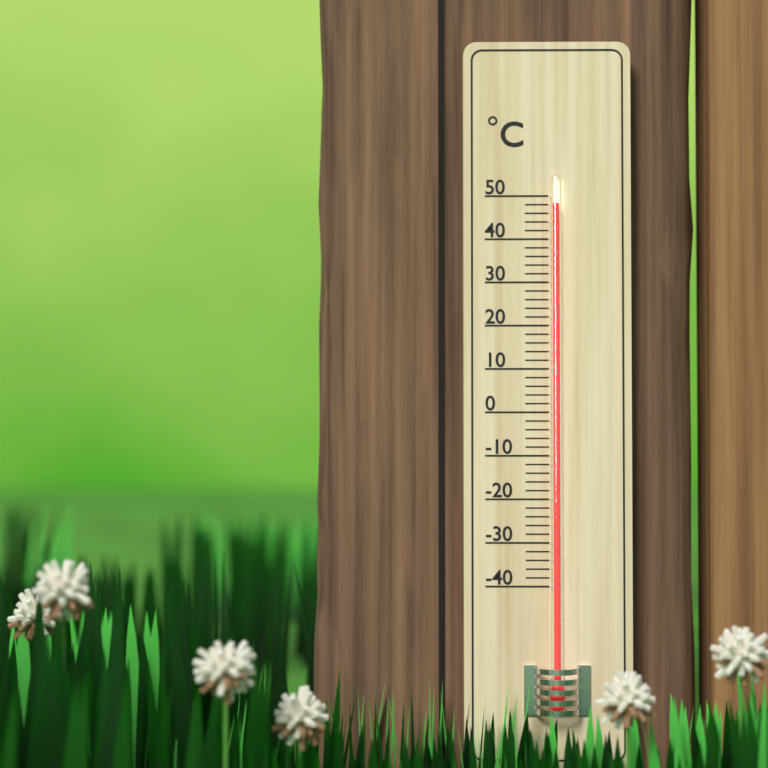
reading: 48 °C
